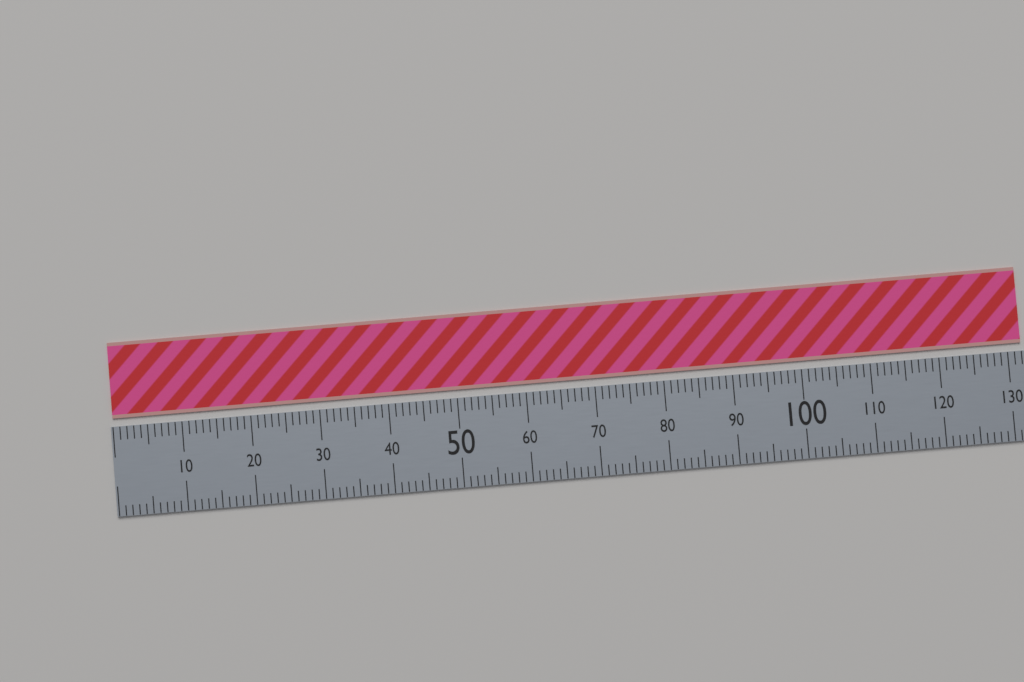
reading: 132 (no unit)
